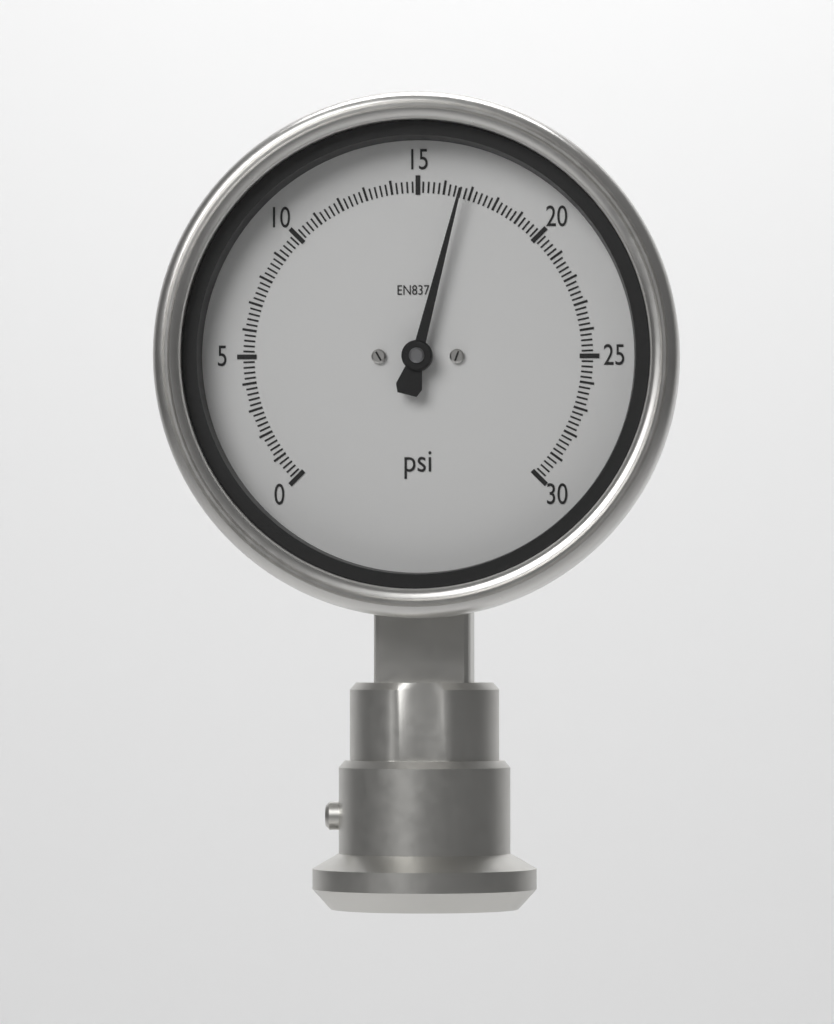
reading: 16.6 psi
